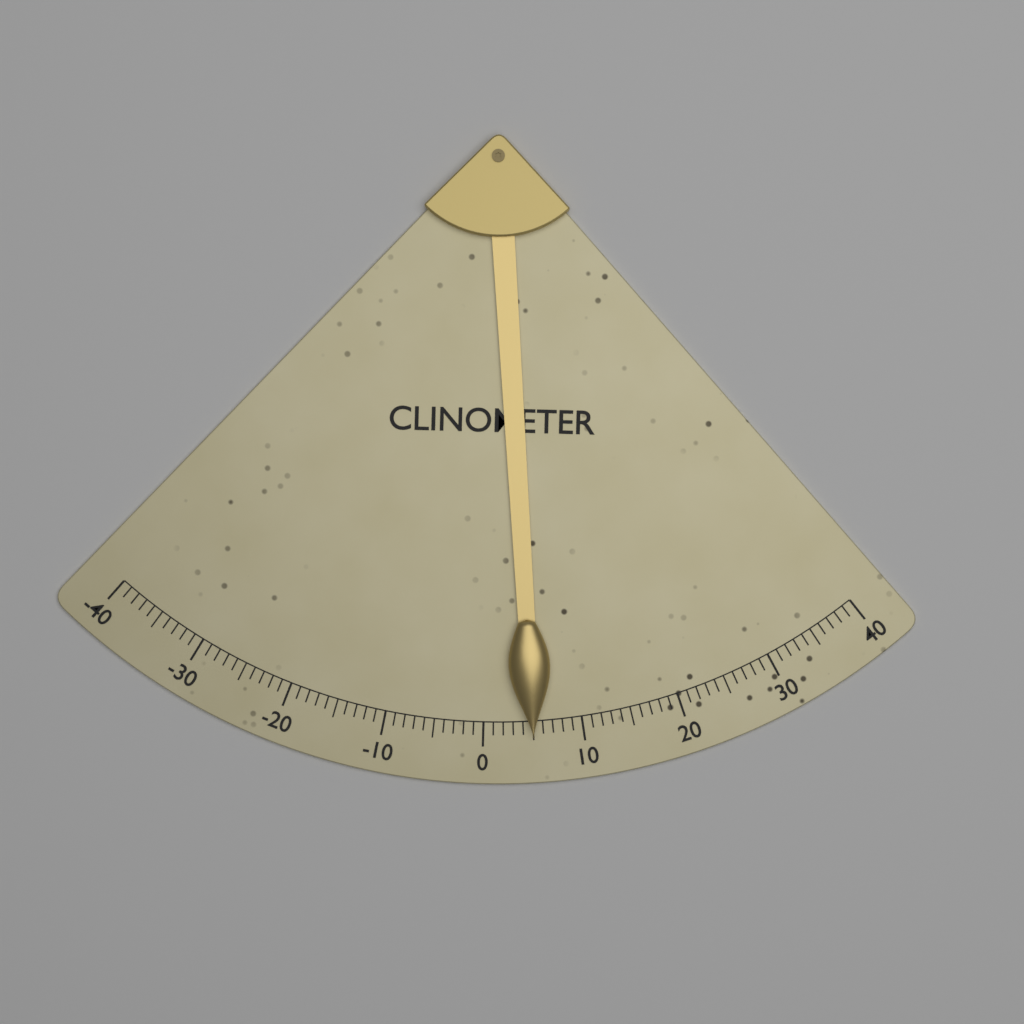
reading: 5 (no unit)
